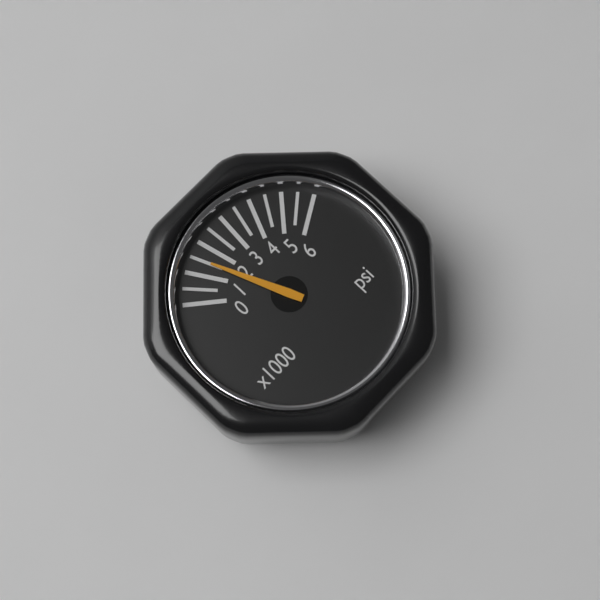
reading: 1500 psi
